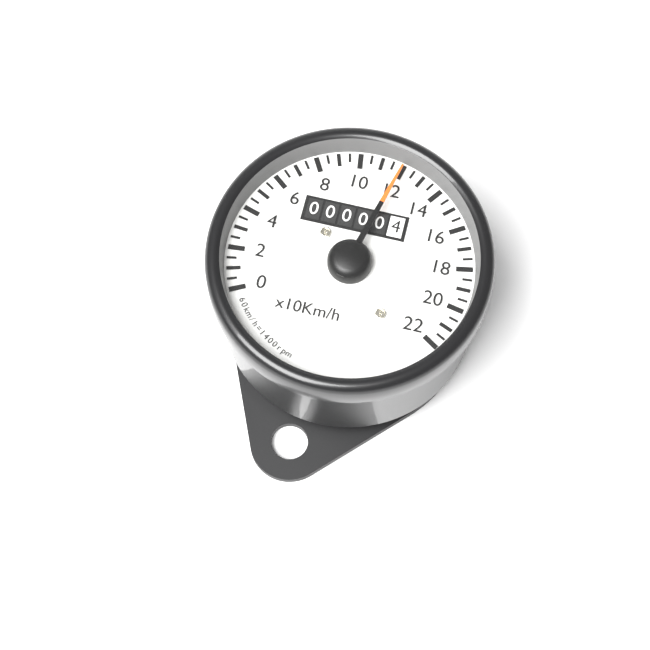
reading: 12.0 x10 km/h
